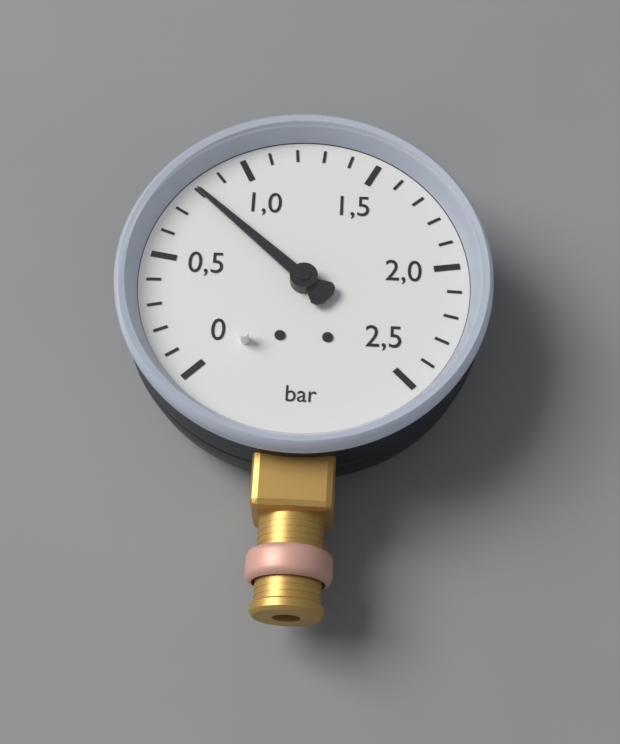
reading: 0.8 bar
